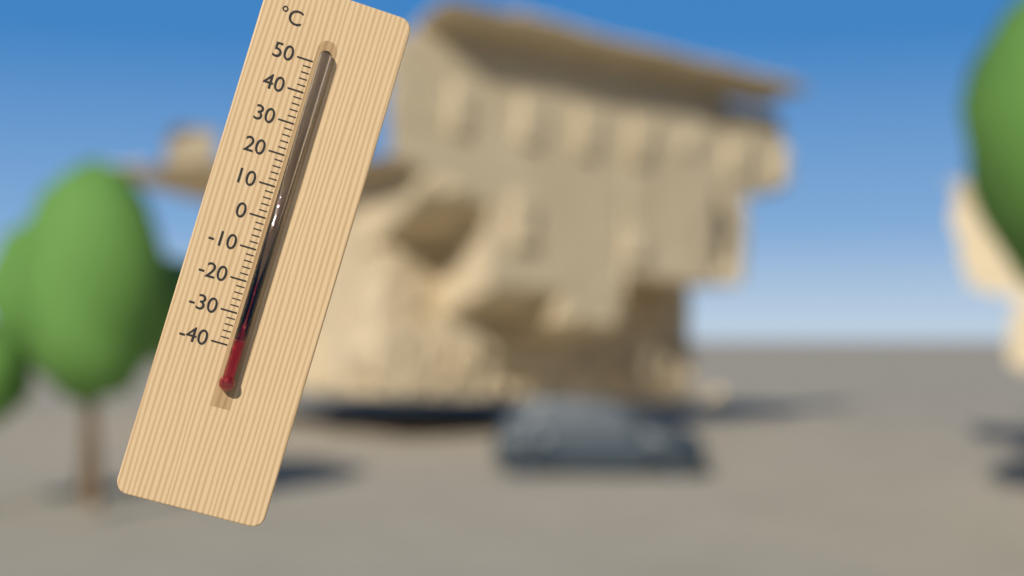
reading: -38 °C
